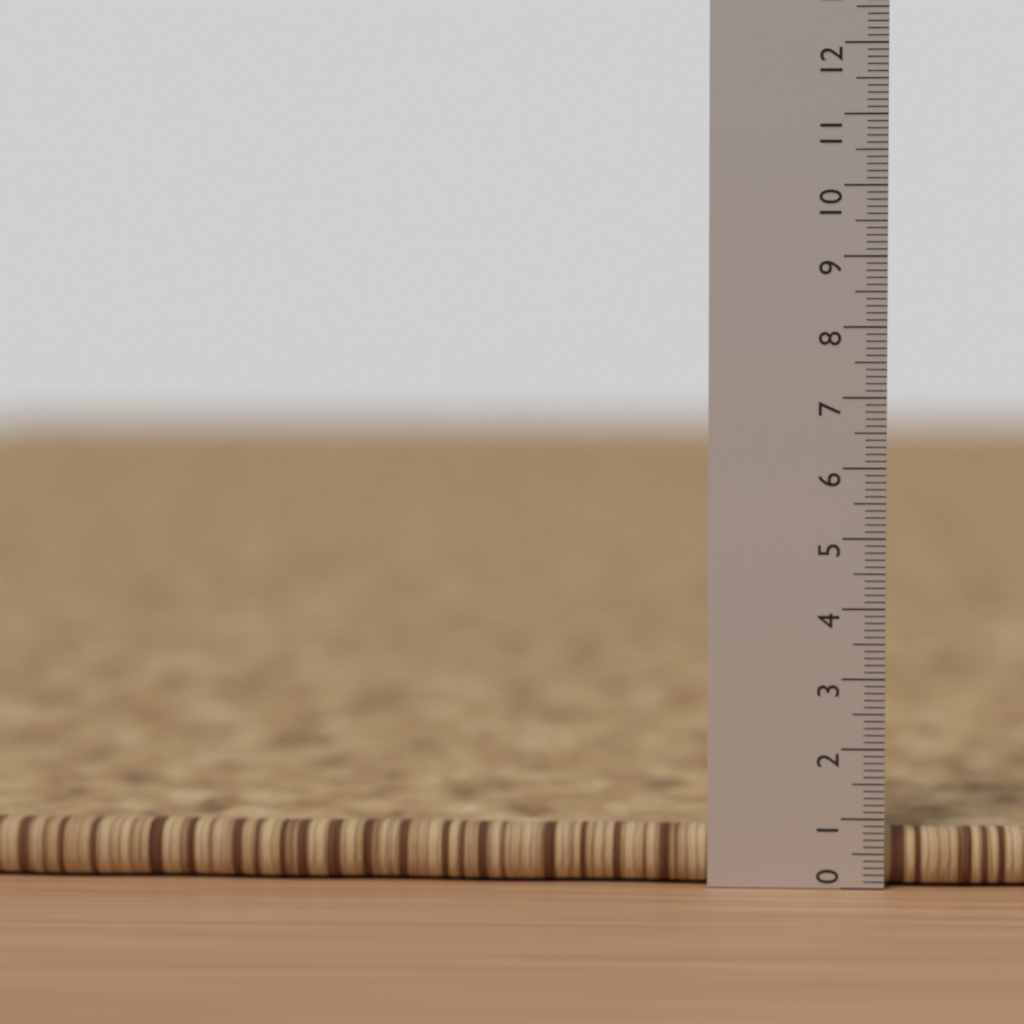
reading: 0.8 (no unit)
